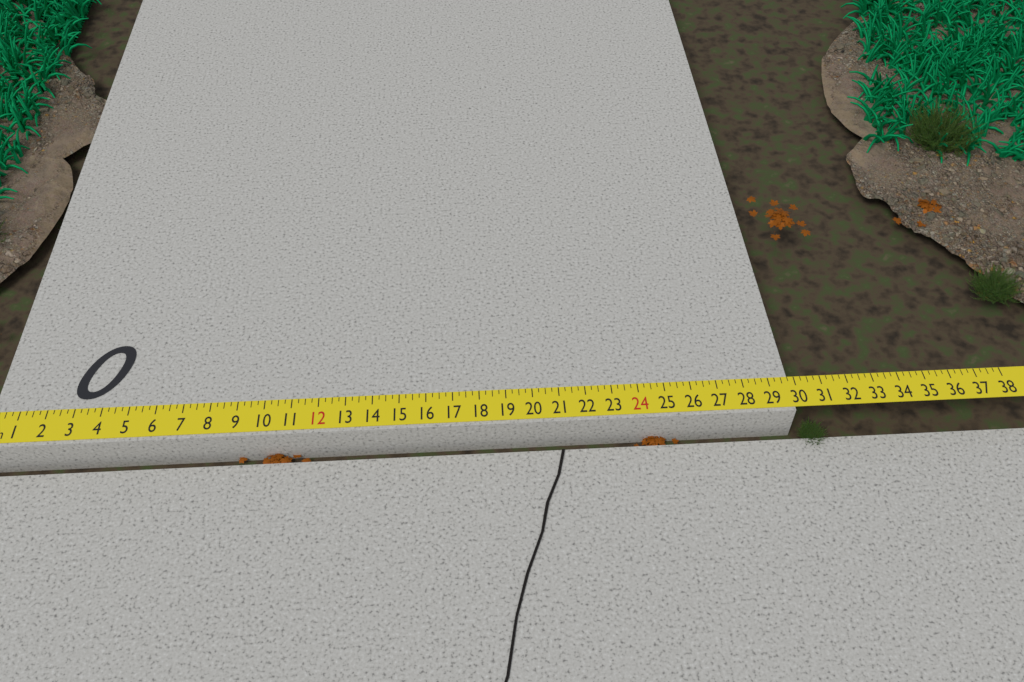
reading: 29.75 in
